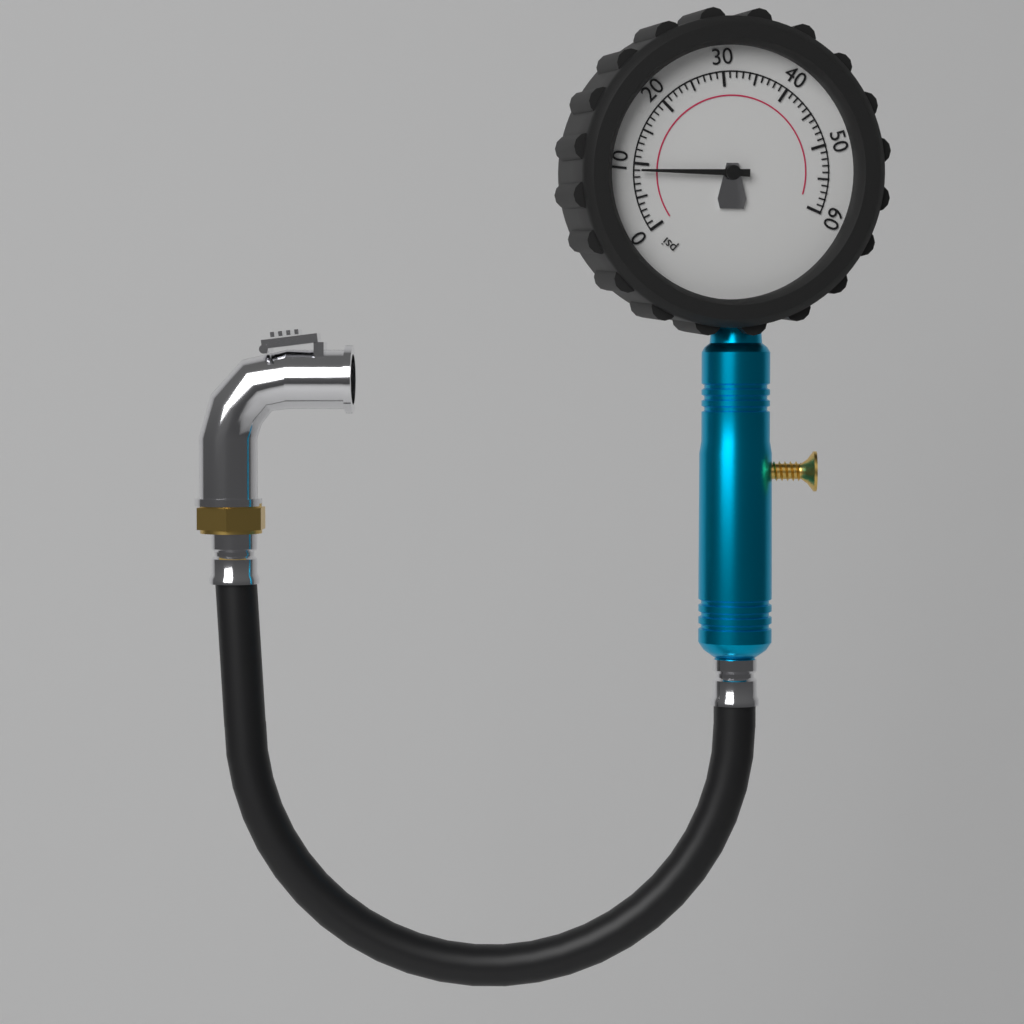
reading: 9 psi
